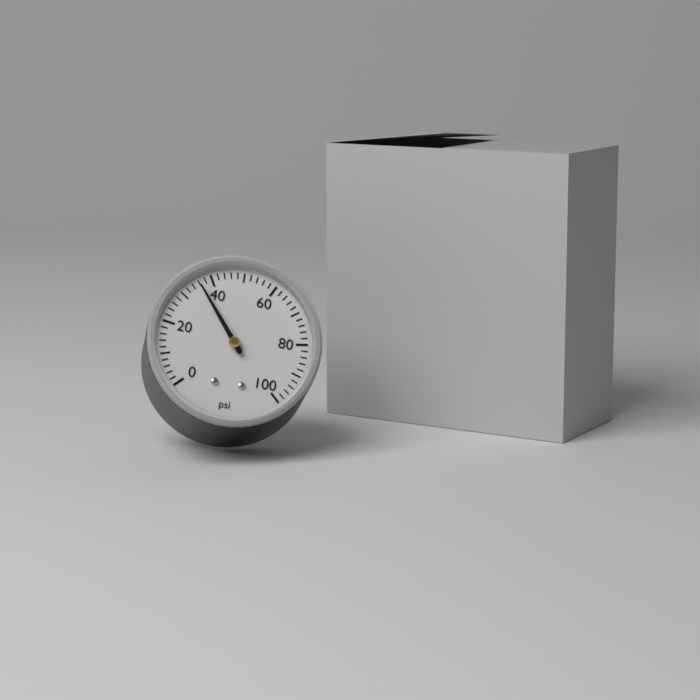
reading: 36 psi
